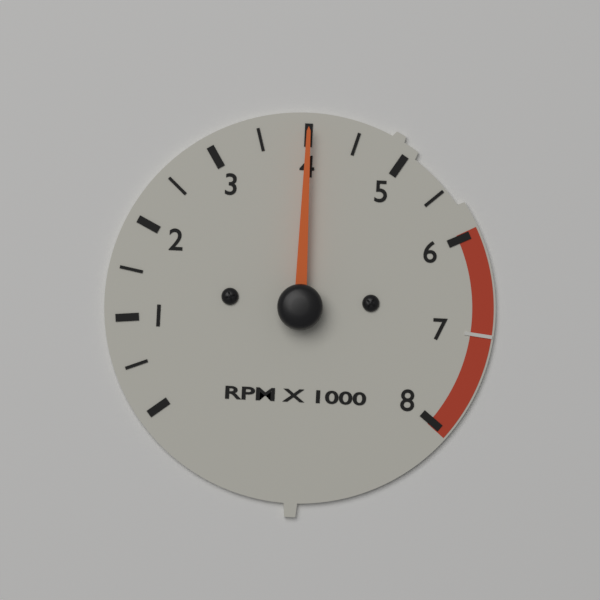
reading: 4000 RPM
